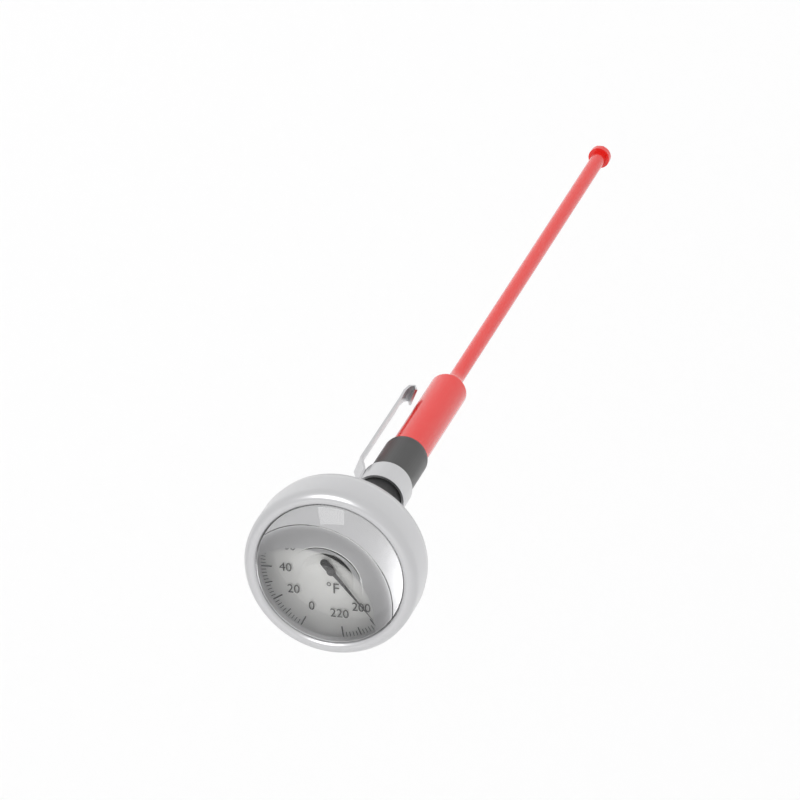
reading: 198 °F
